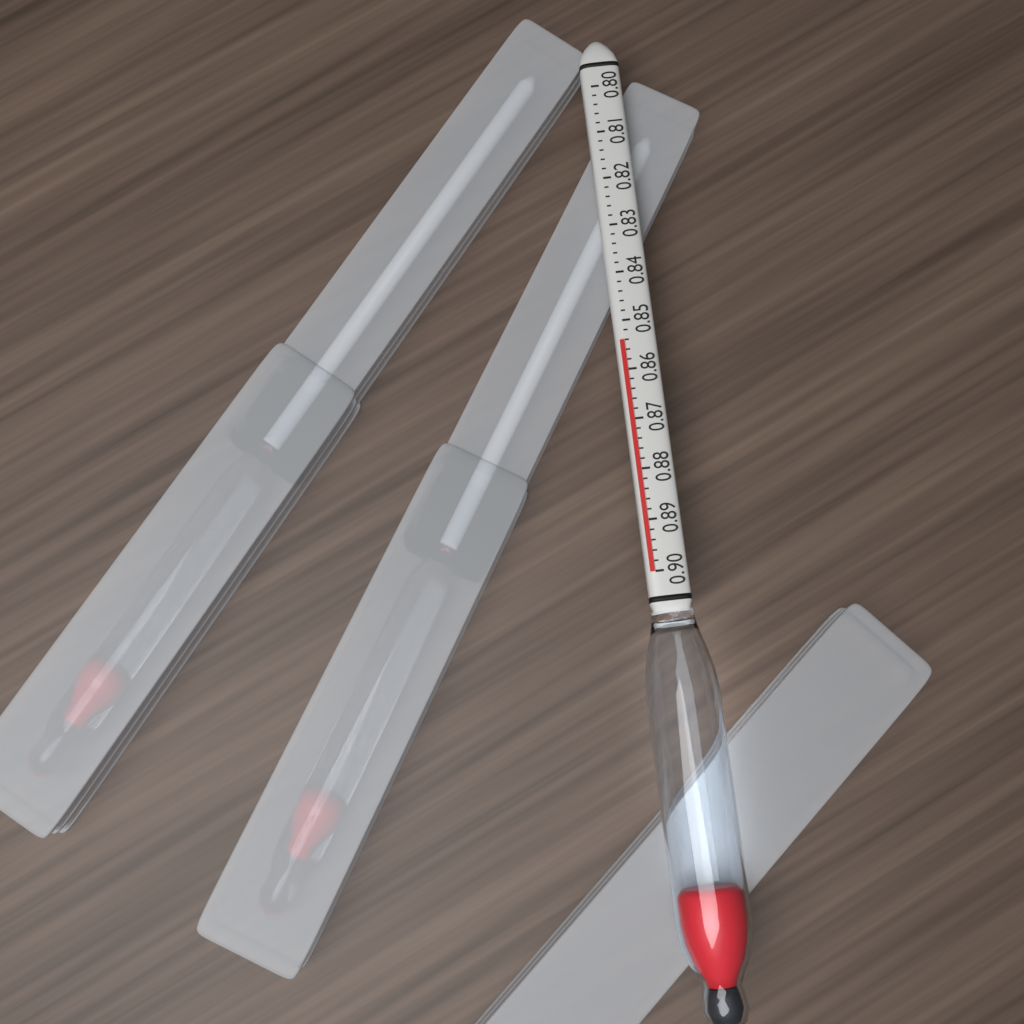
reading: 0.854 (no unit)
